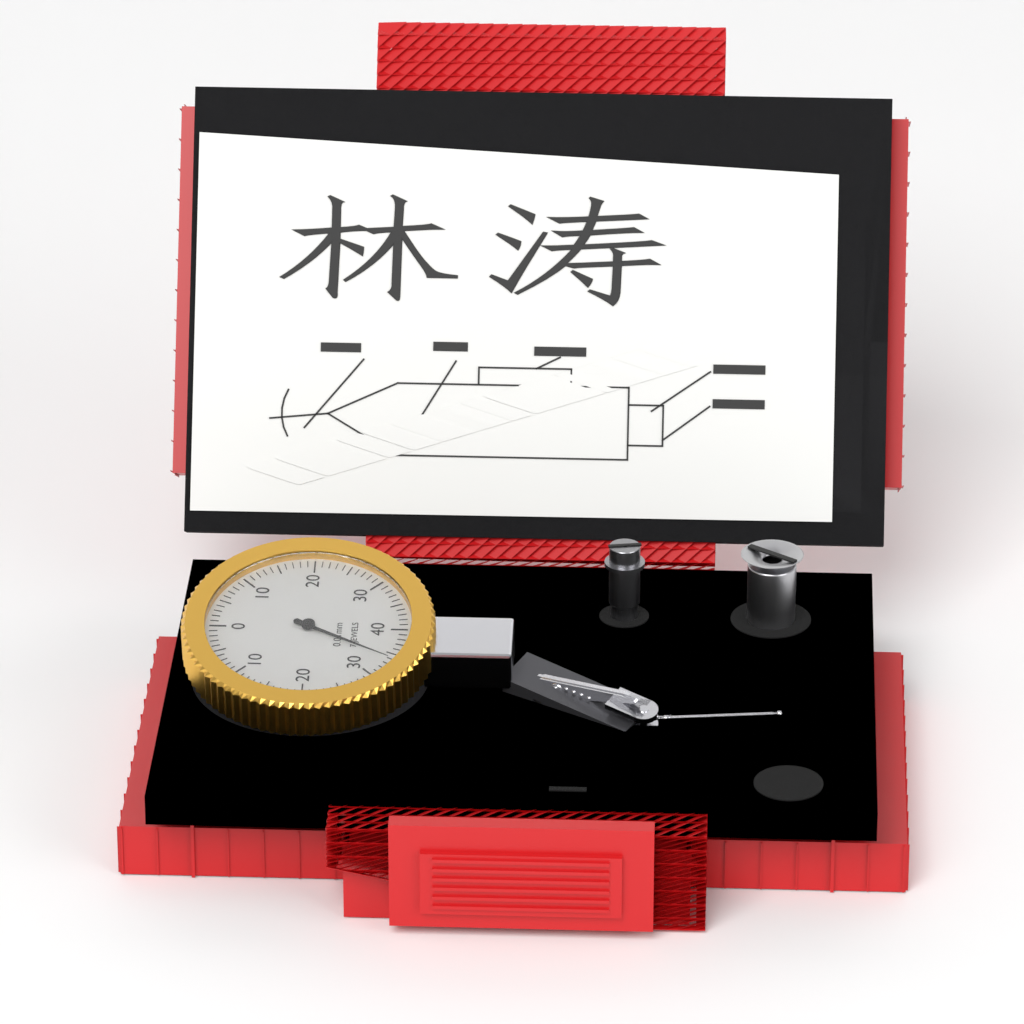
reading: 34 0.01mm
